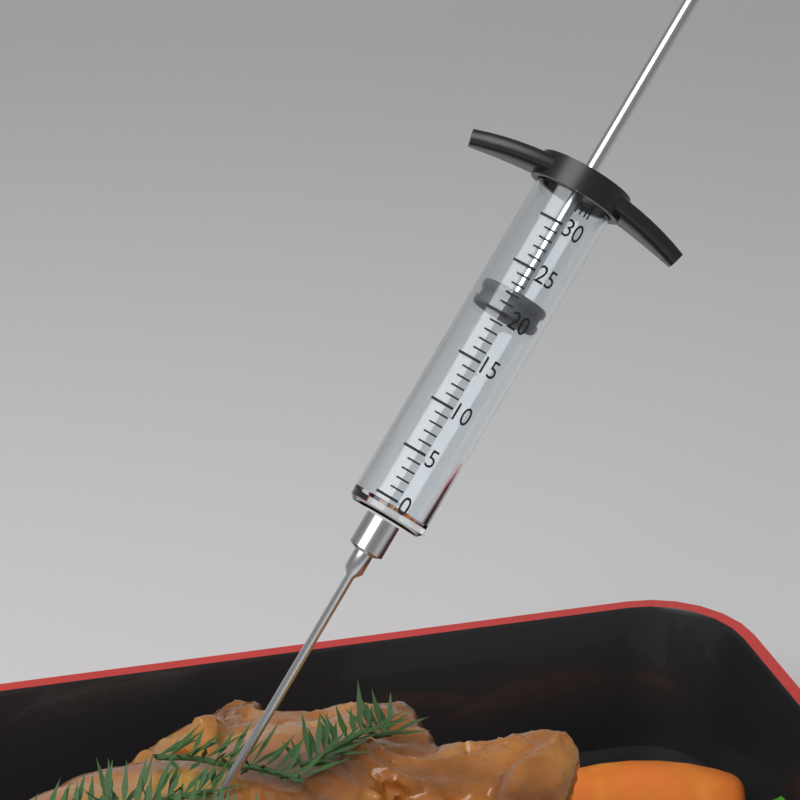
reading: 20 ml
